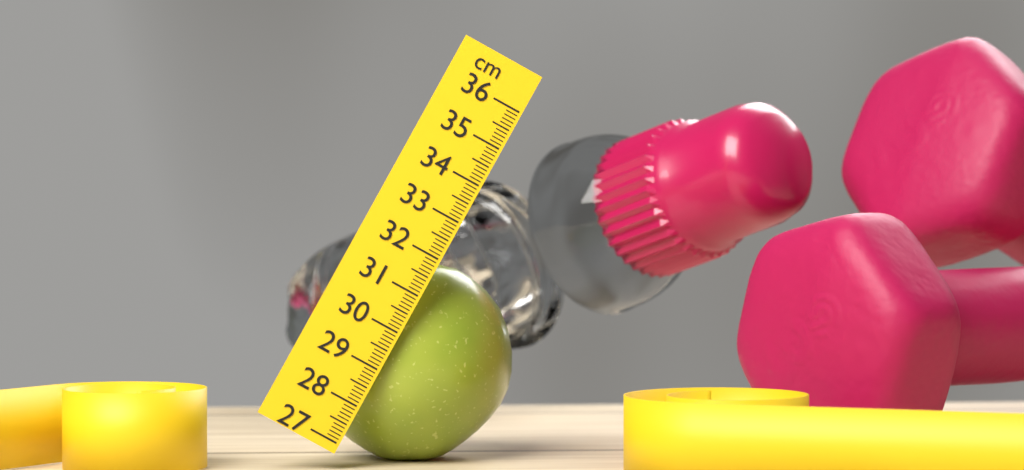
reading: 32.0 cm
